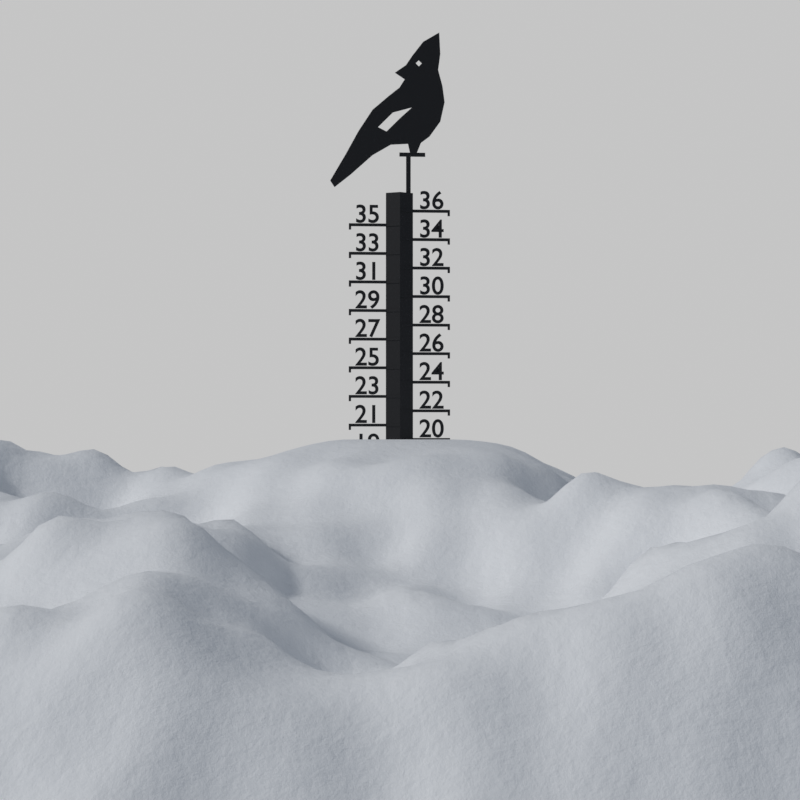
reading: 20 (no unit)
